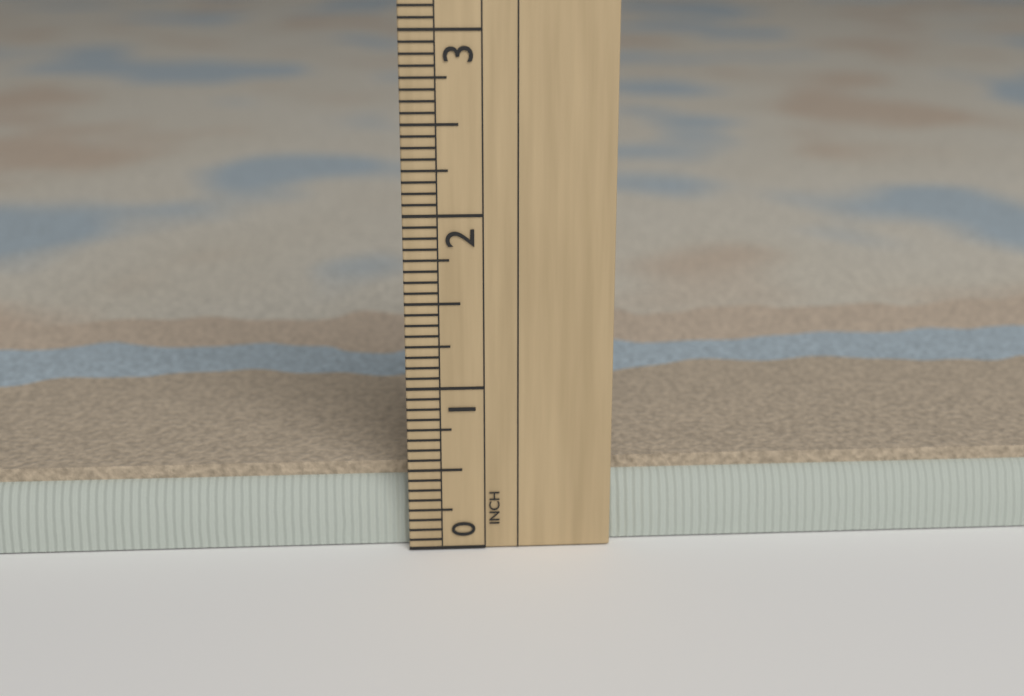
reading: 0.5000 in
